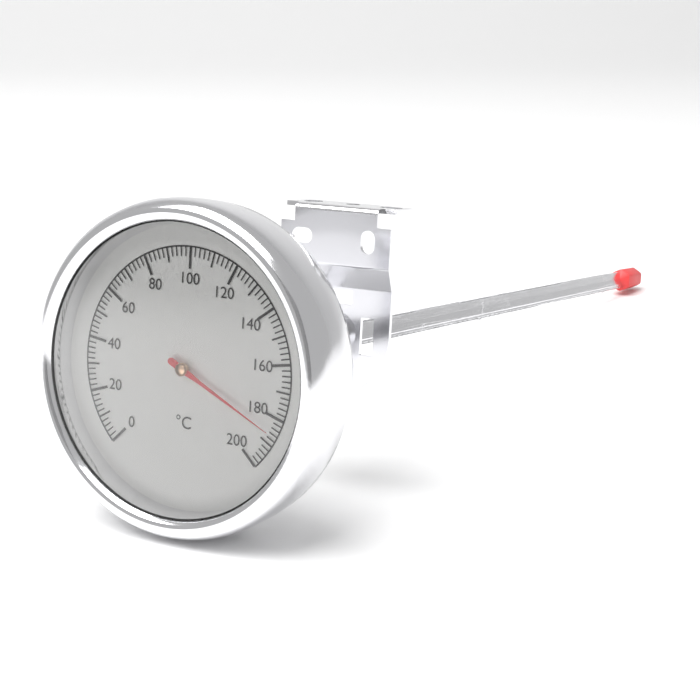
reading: 186 °C
